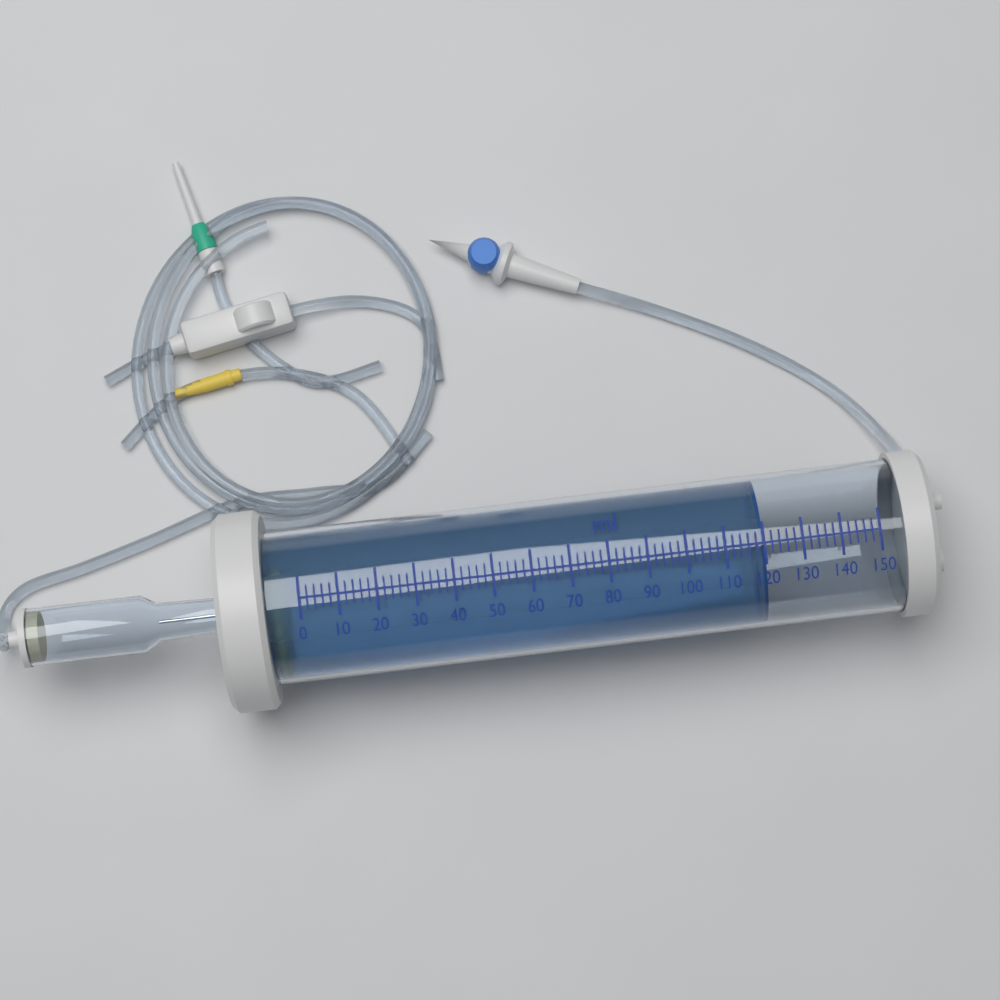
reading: 120 ml
